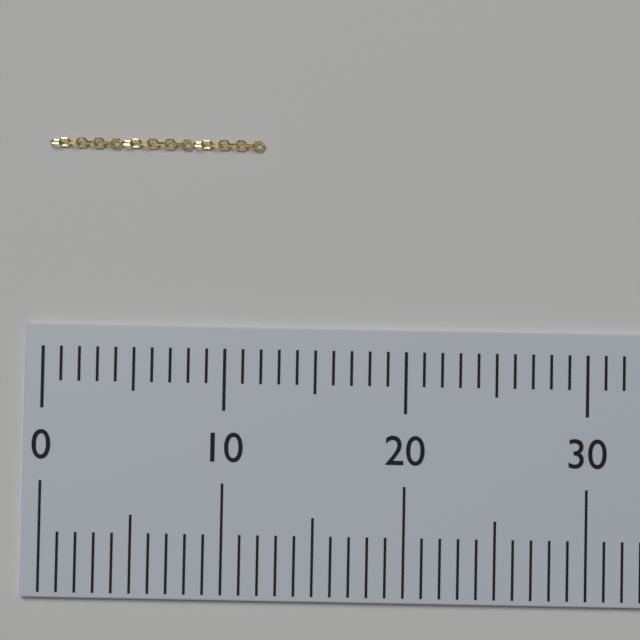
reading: 12 (no unit)
